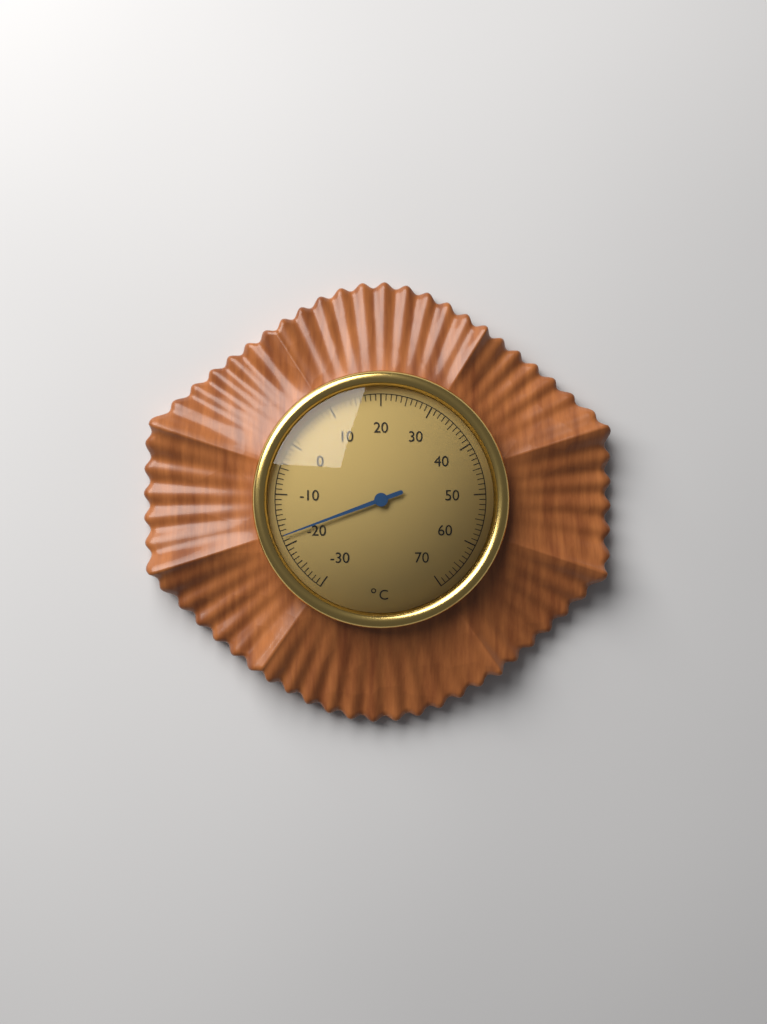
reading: -18 °C
